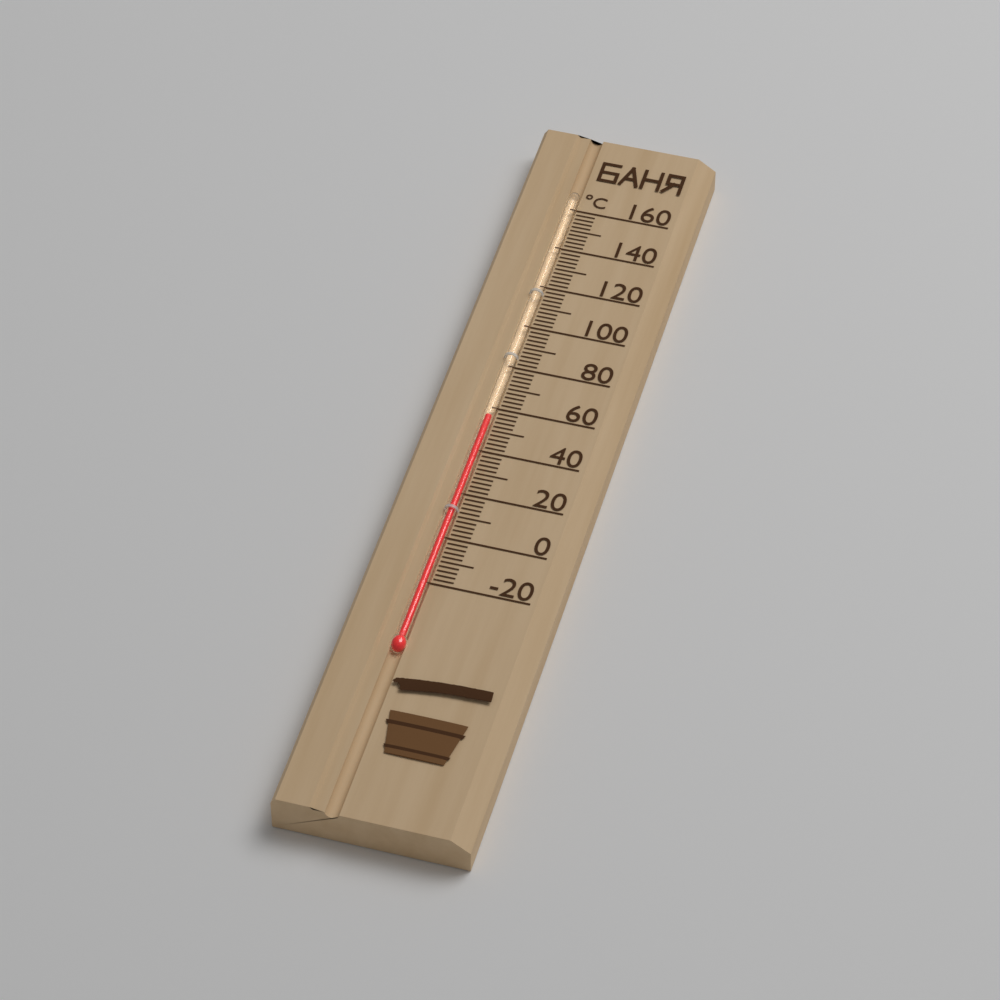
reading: 56 °C
